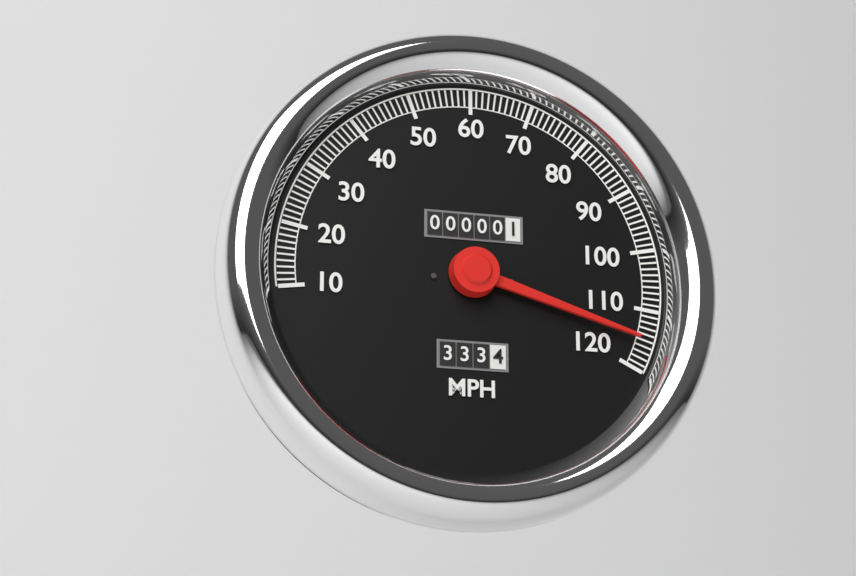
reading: 115 MPH
